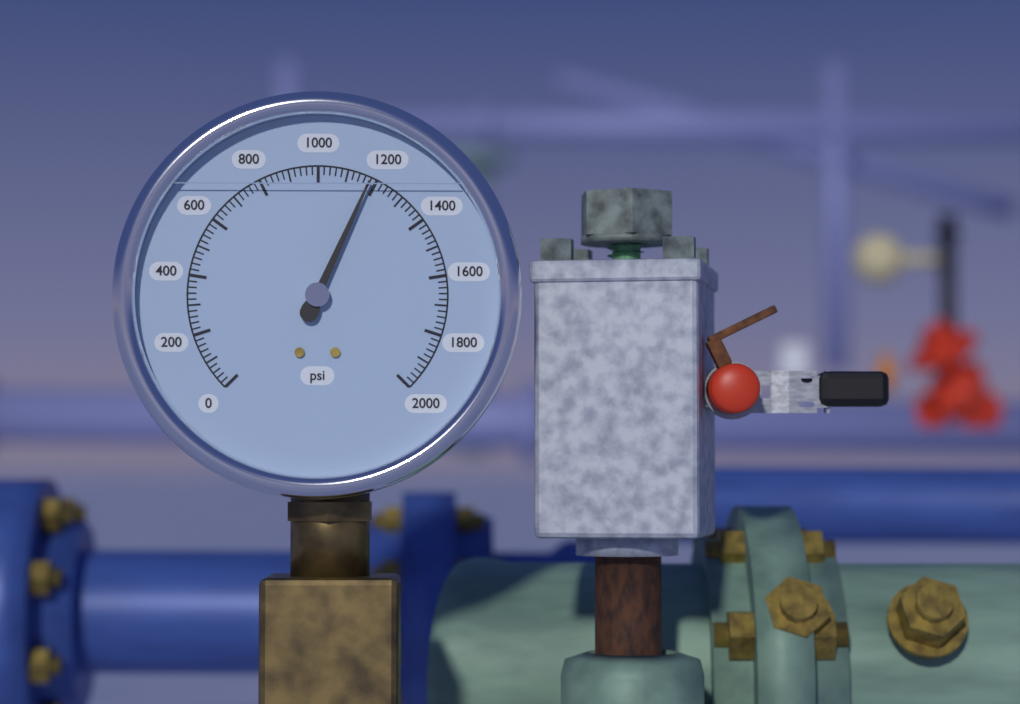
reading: 1180 psi
